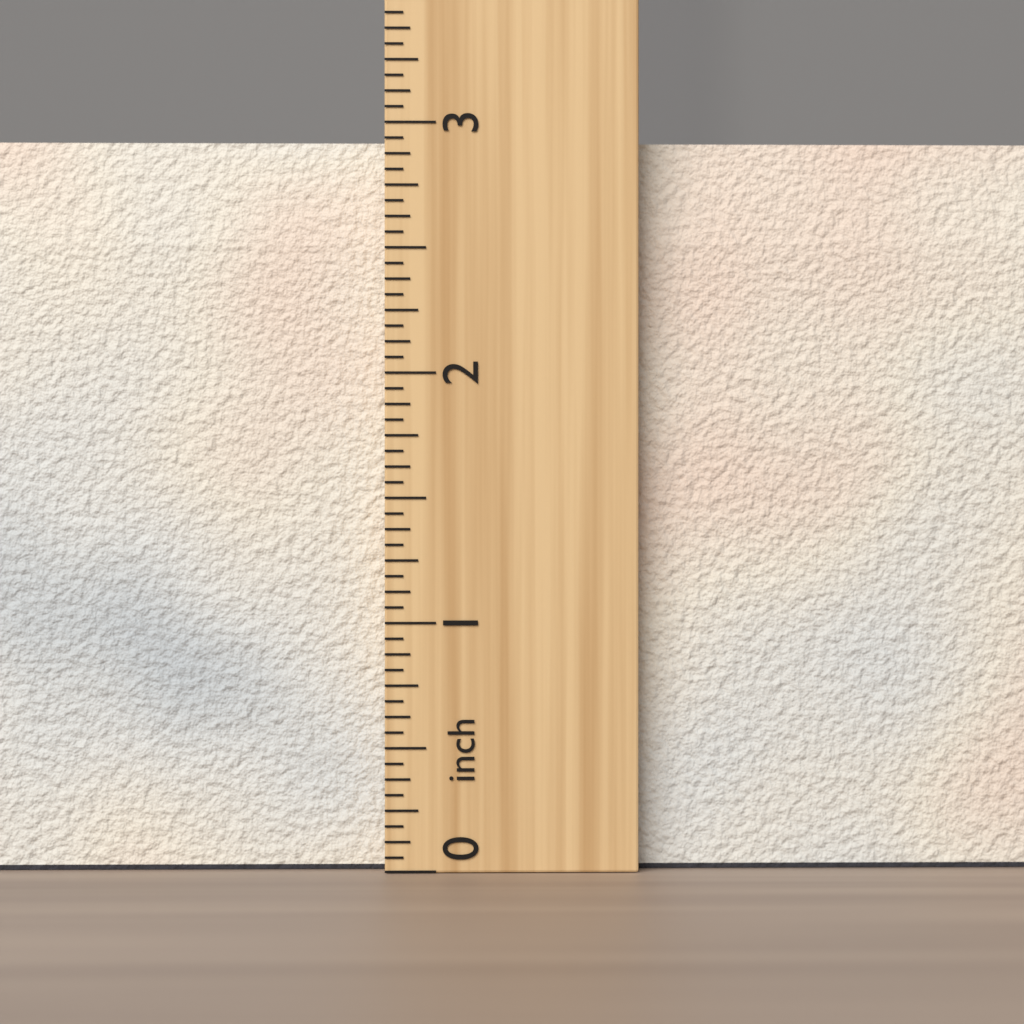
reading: 2.9375 inch
